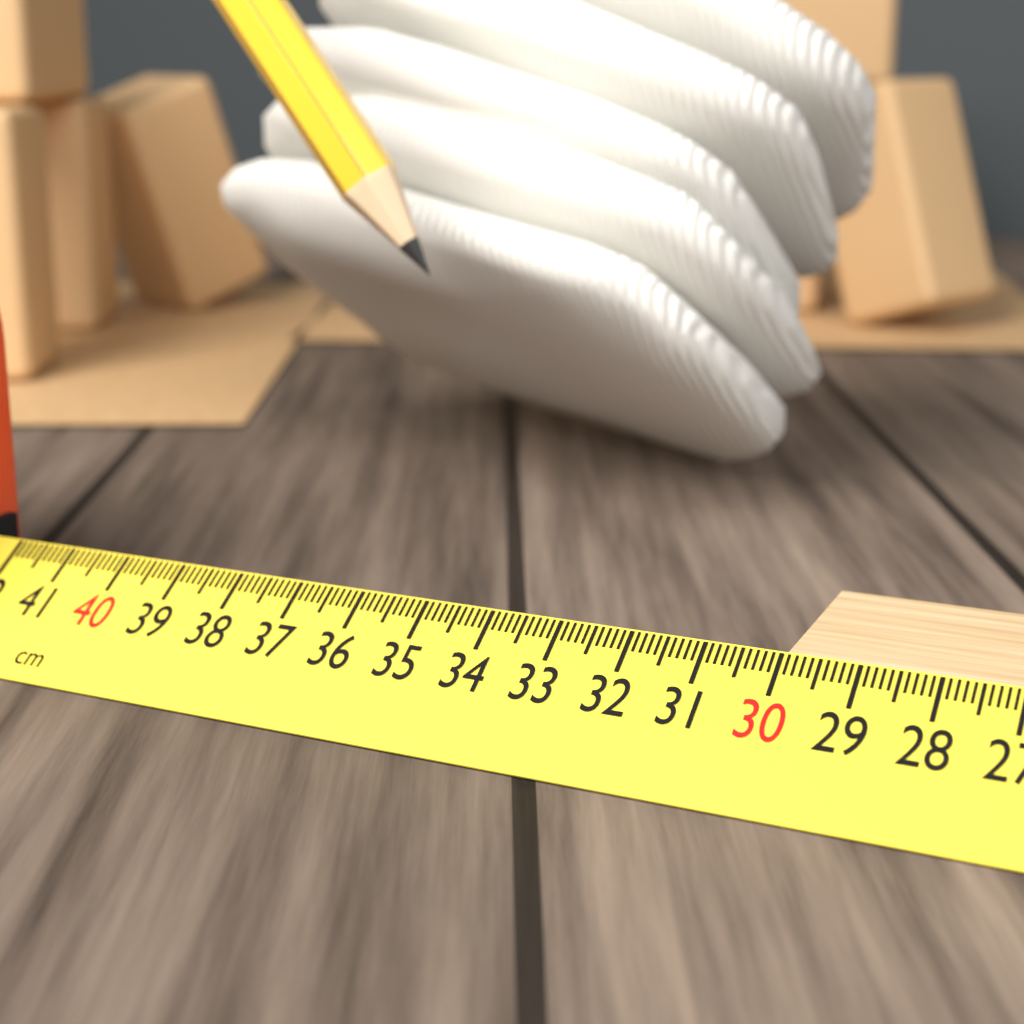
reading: 30.0 cm
